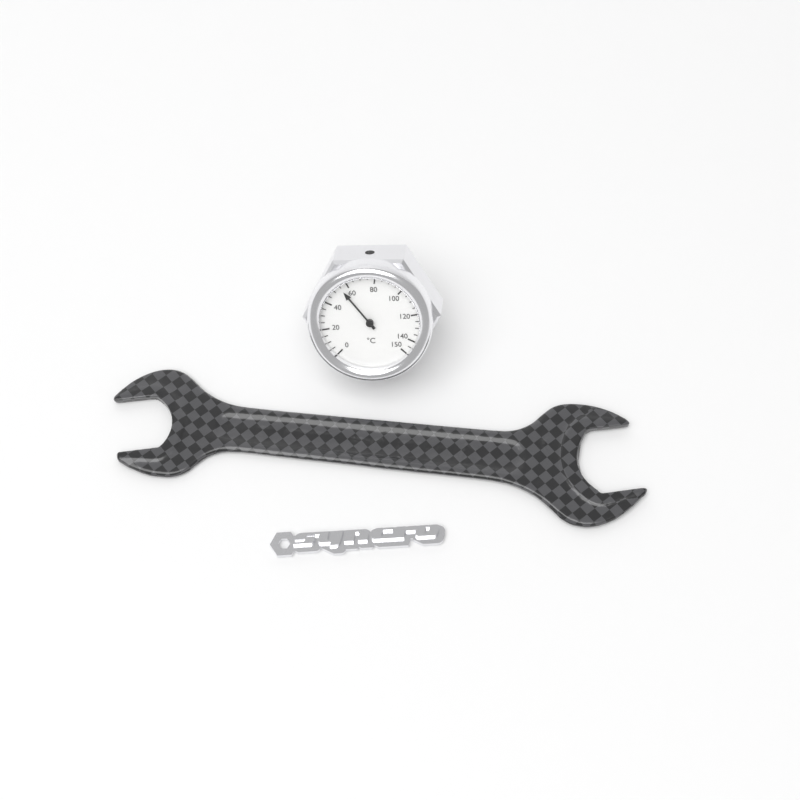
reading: 55 °C
